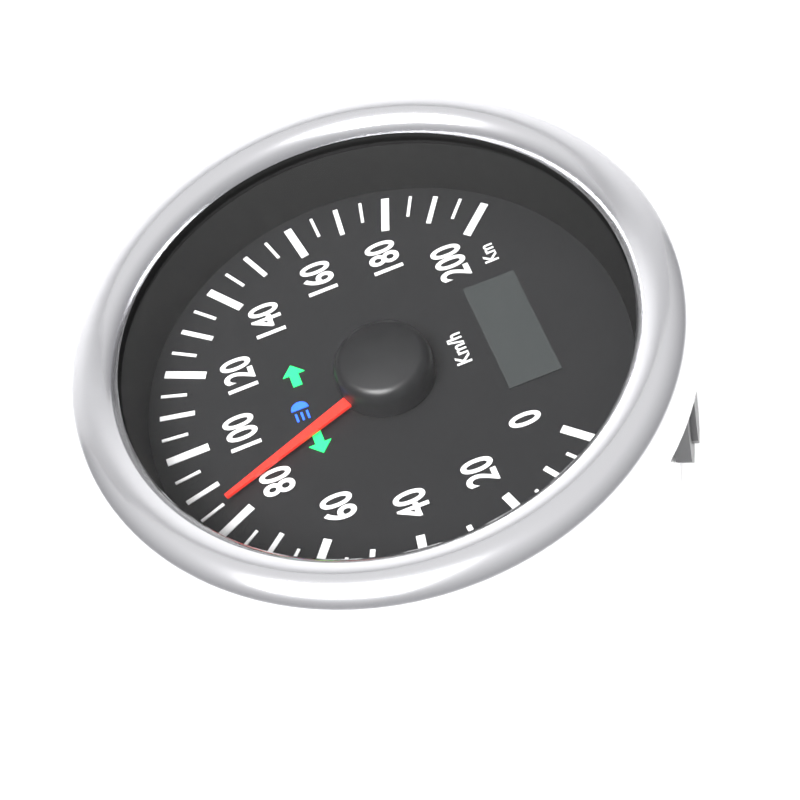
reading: 85 km/h
